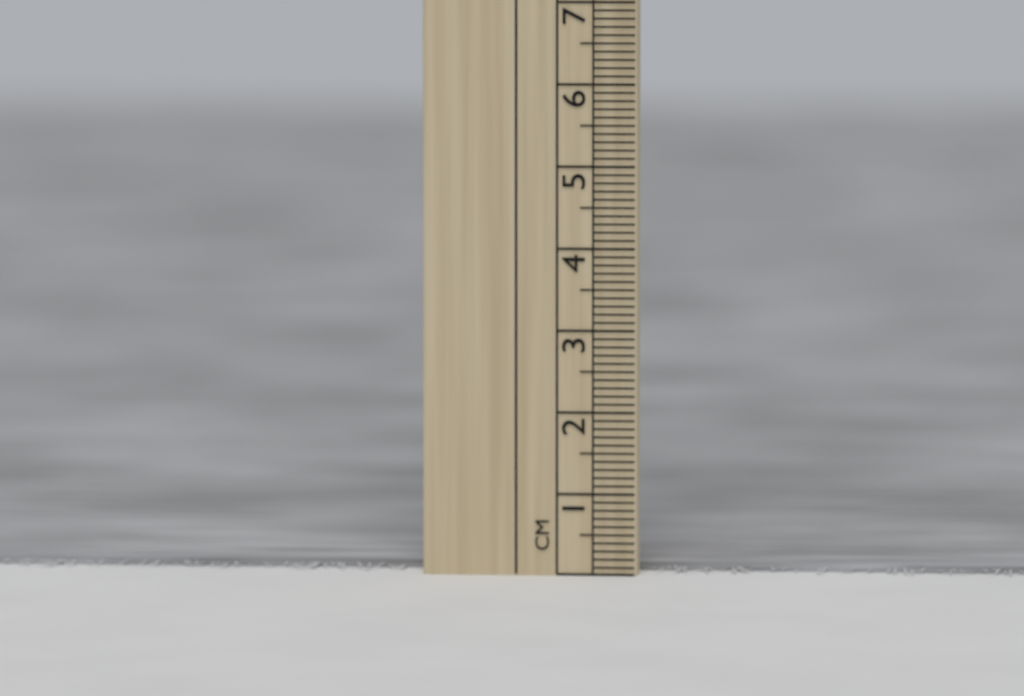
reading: 0.1 cm
